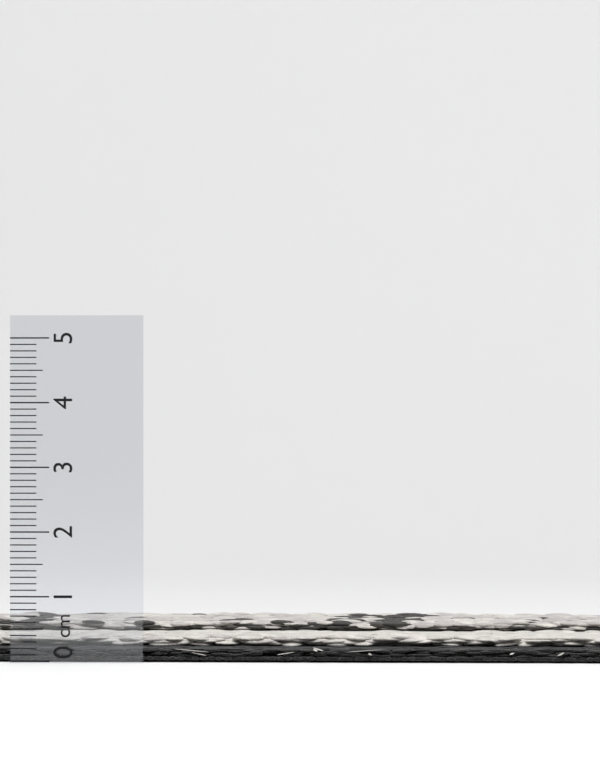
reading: 0.5 cm
